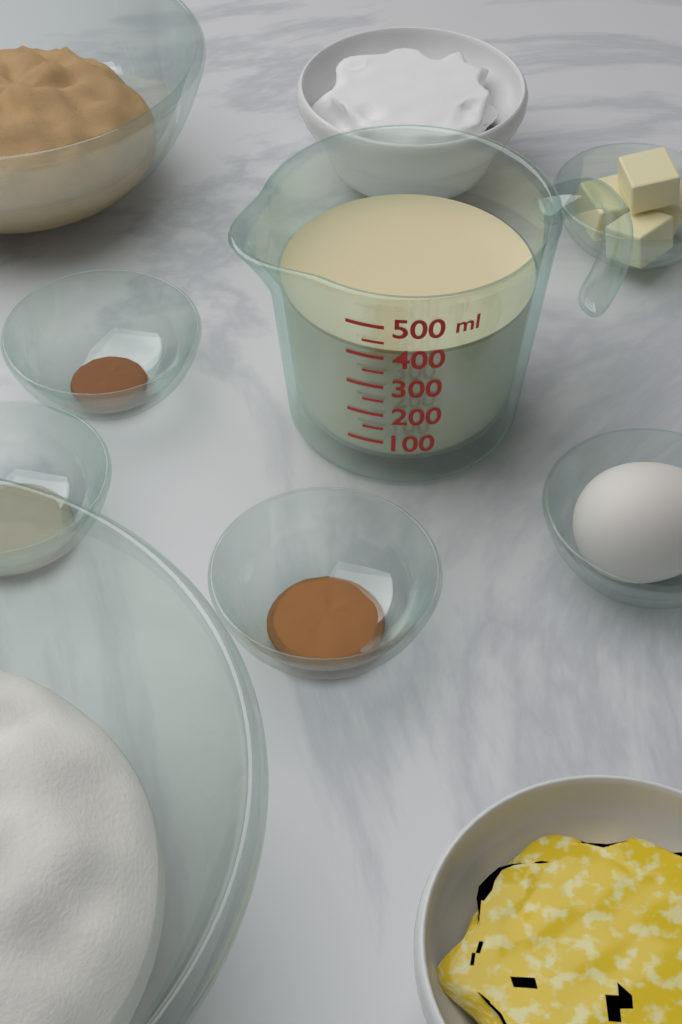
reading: 400 ml
